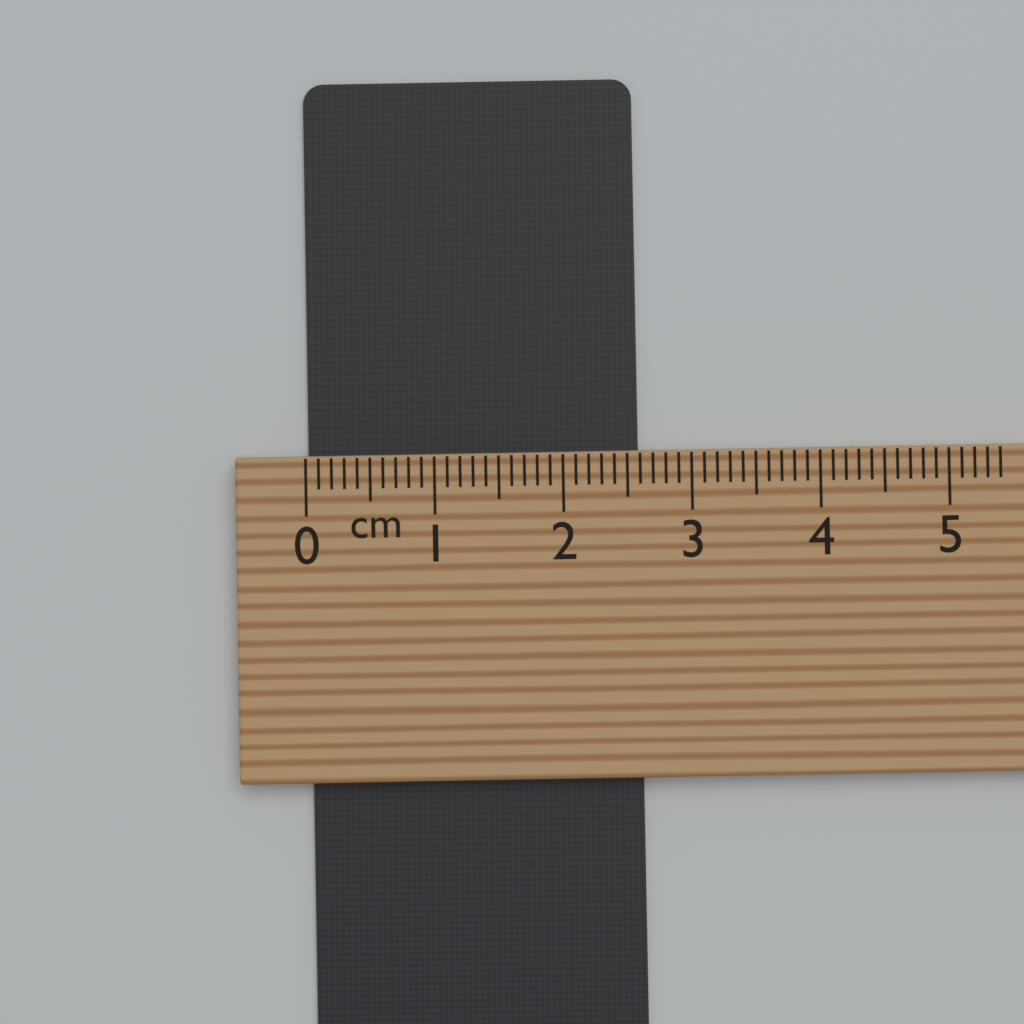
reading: 2.6 cm
